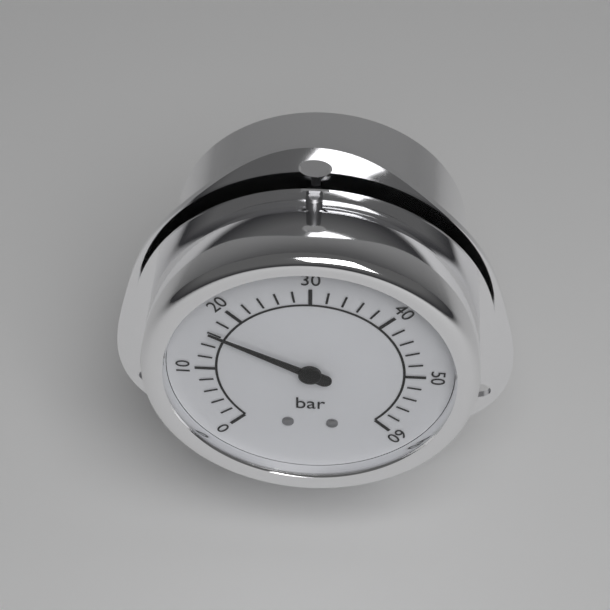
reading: 16 bar
